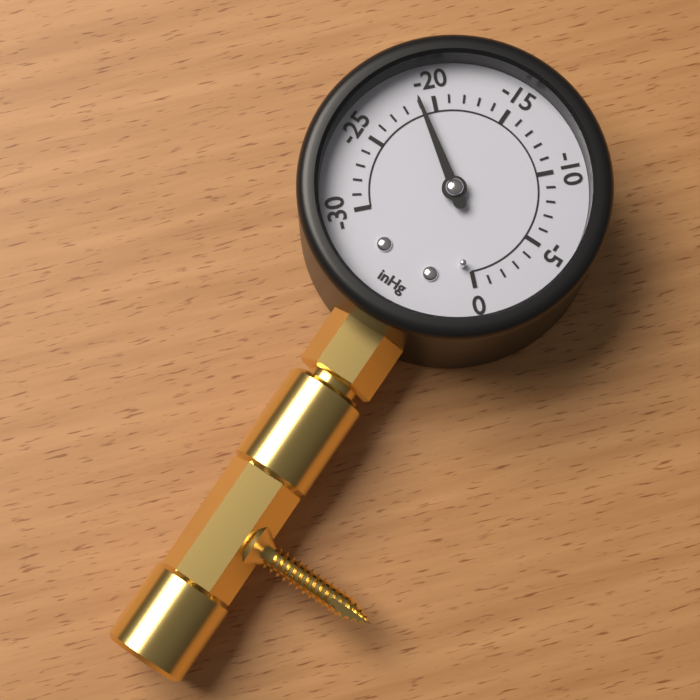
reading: -21 inHg
